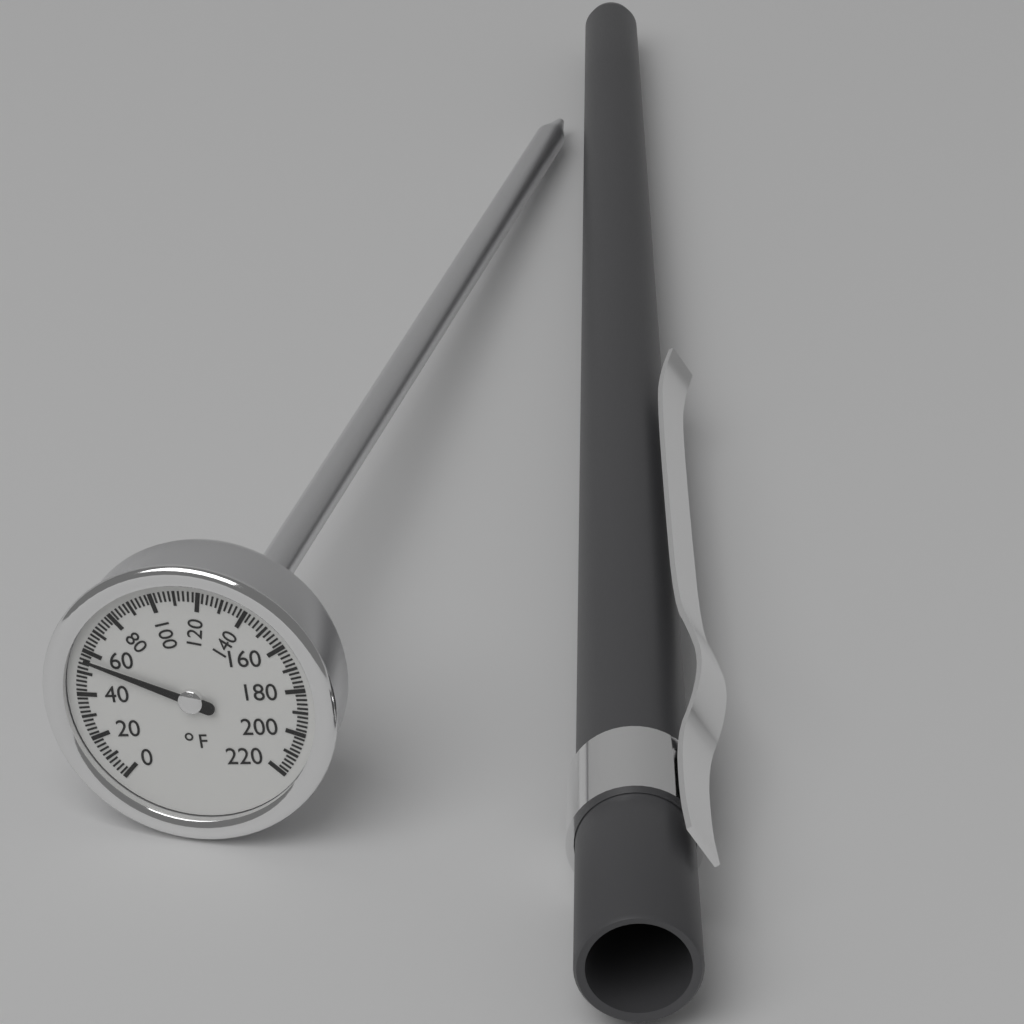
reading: 56 °F
